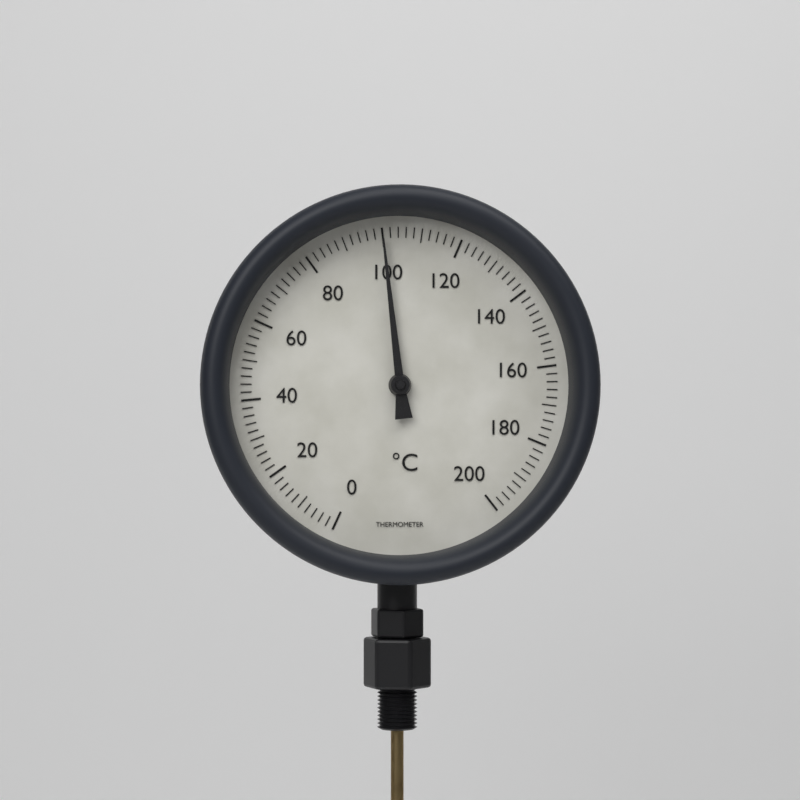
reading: 100 °C
